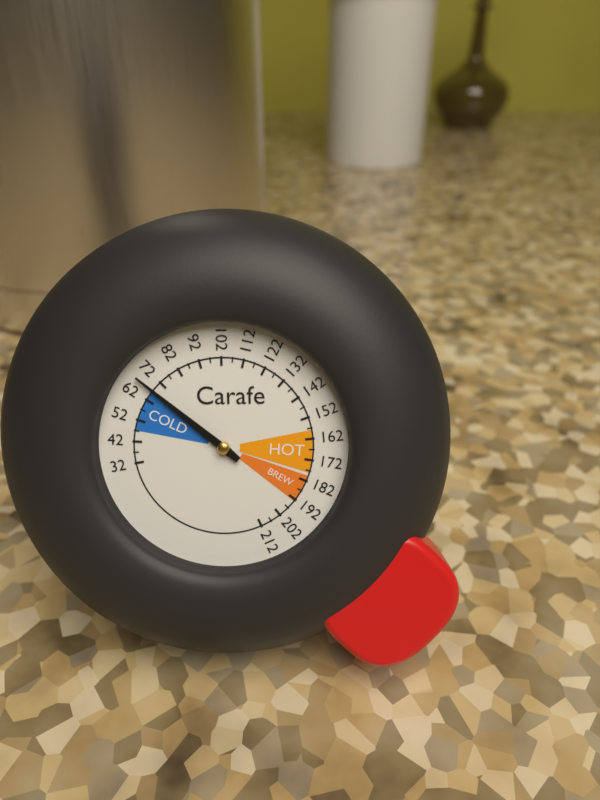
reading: 67 (no unit)
